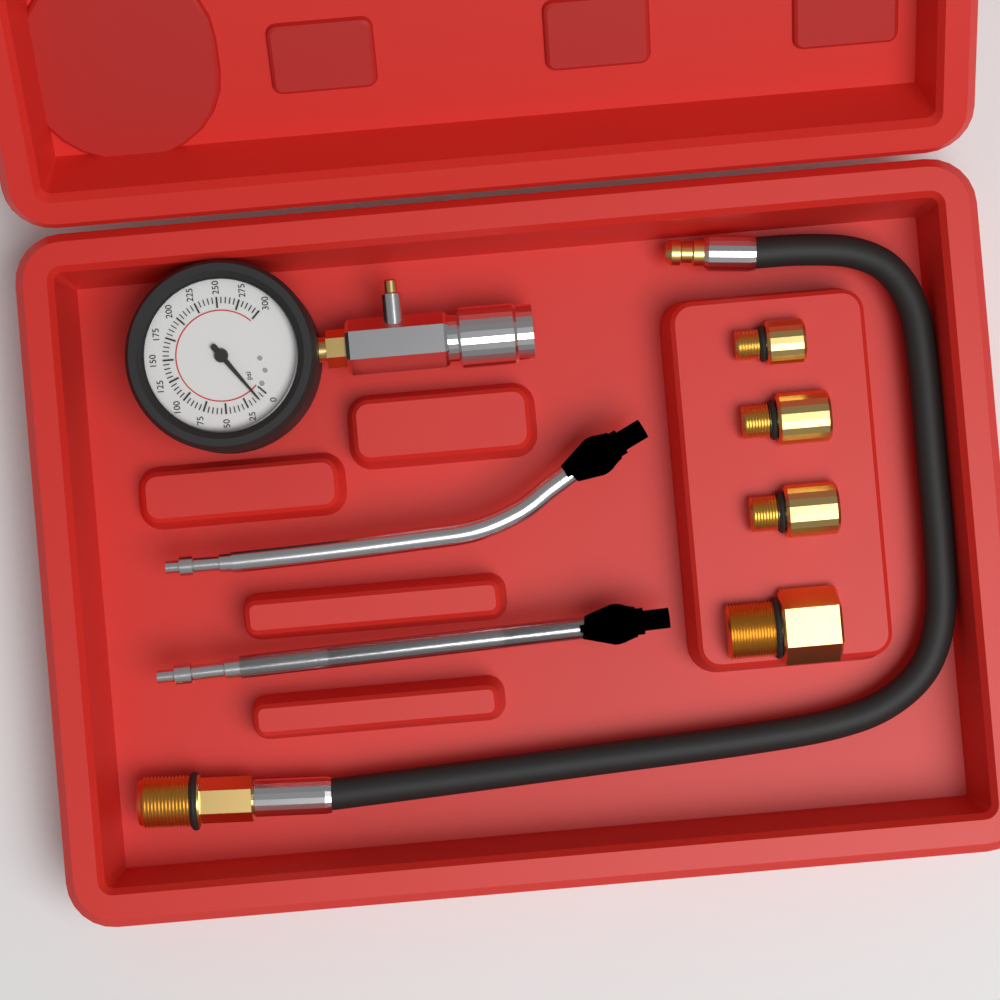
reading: 10 psi
